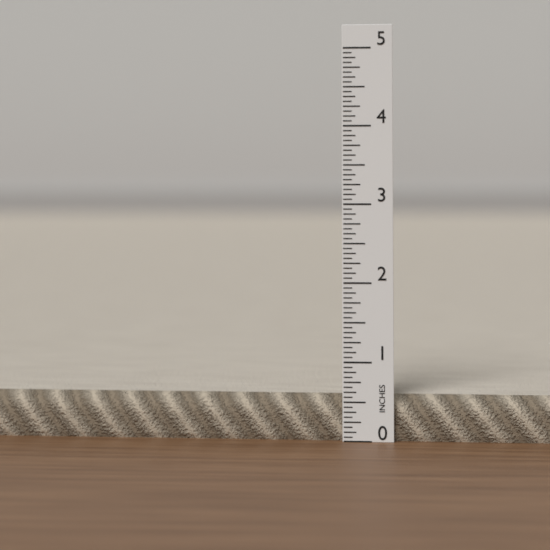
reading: 0.5625 in
